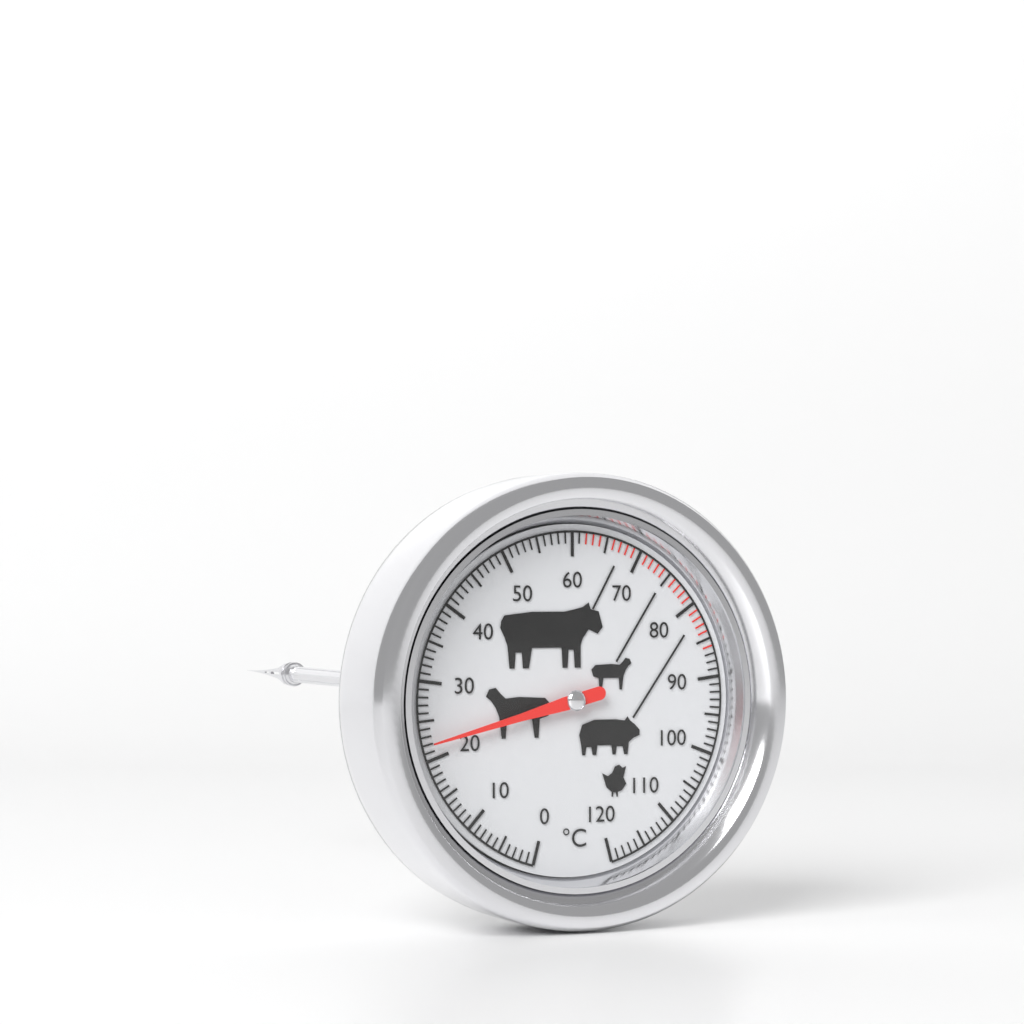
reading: 22 °C
